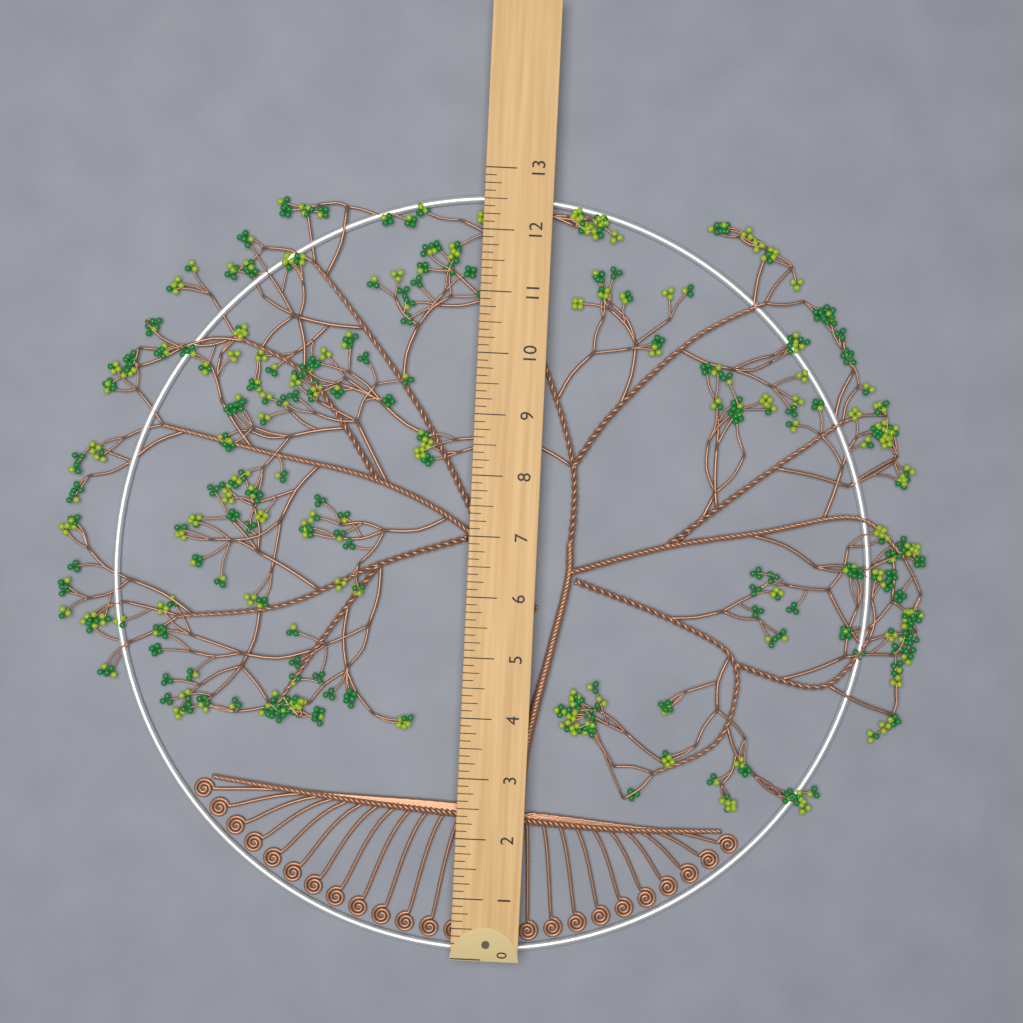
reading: 12.625 (no unit)
